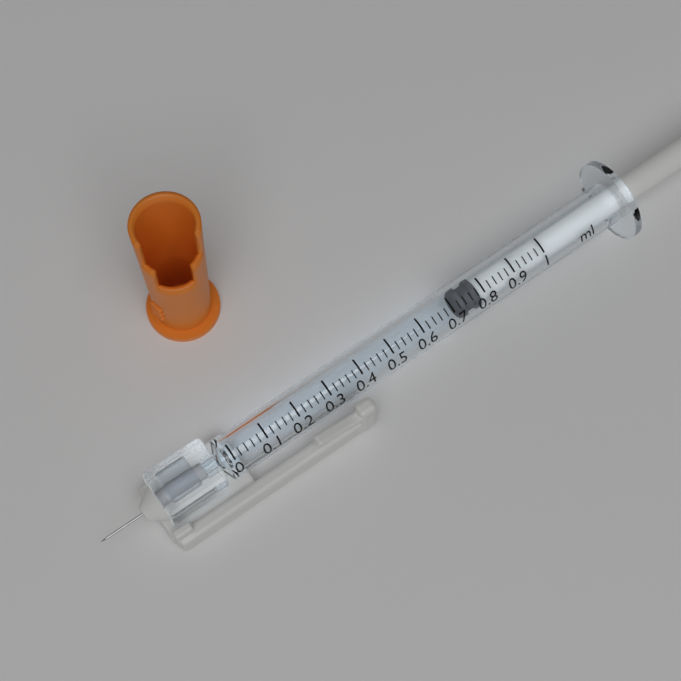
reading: 0.72 ml
